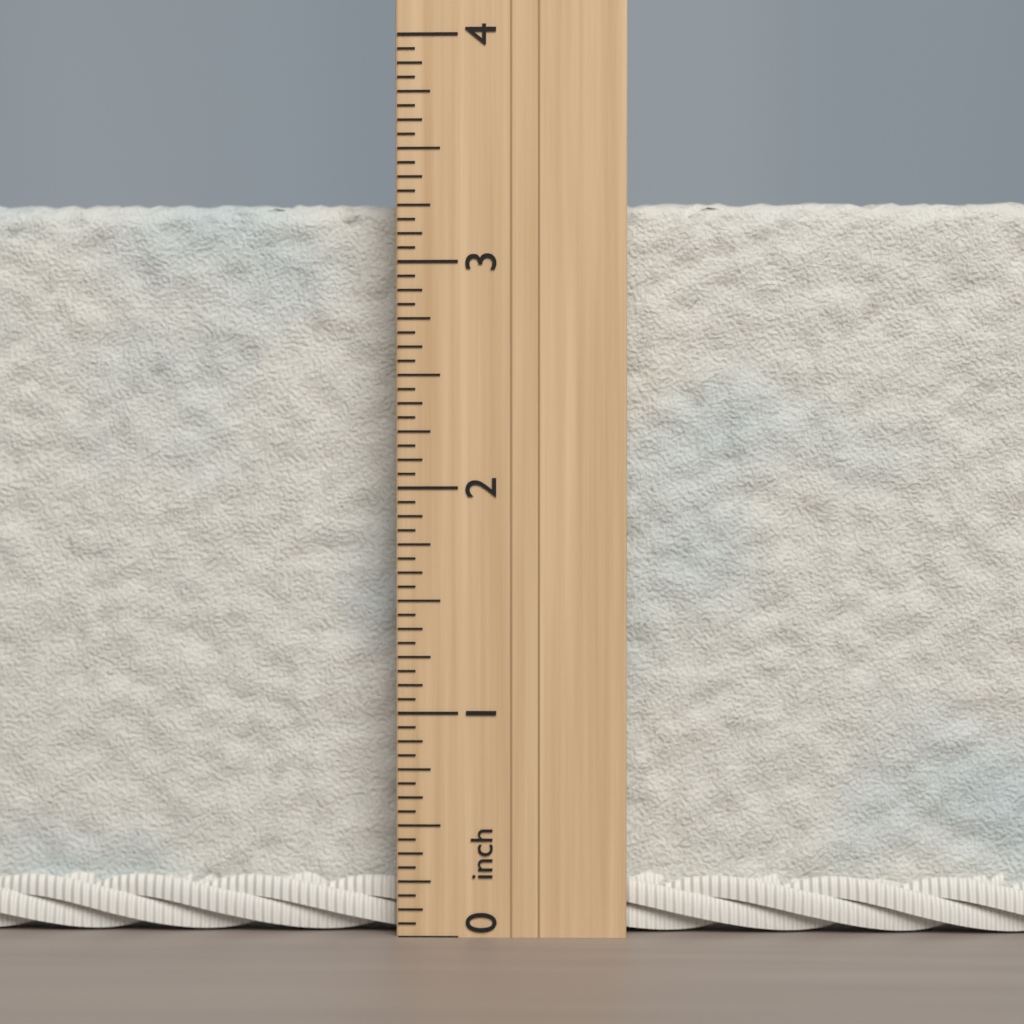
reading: 3.3125 inch
